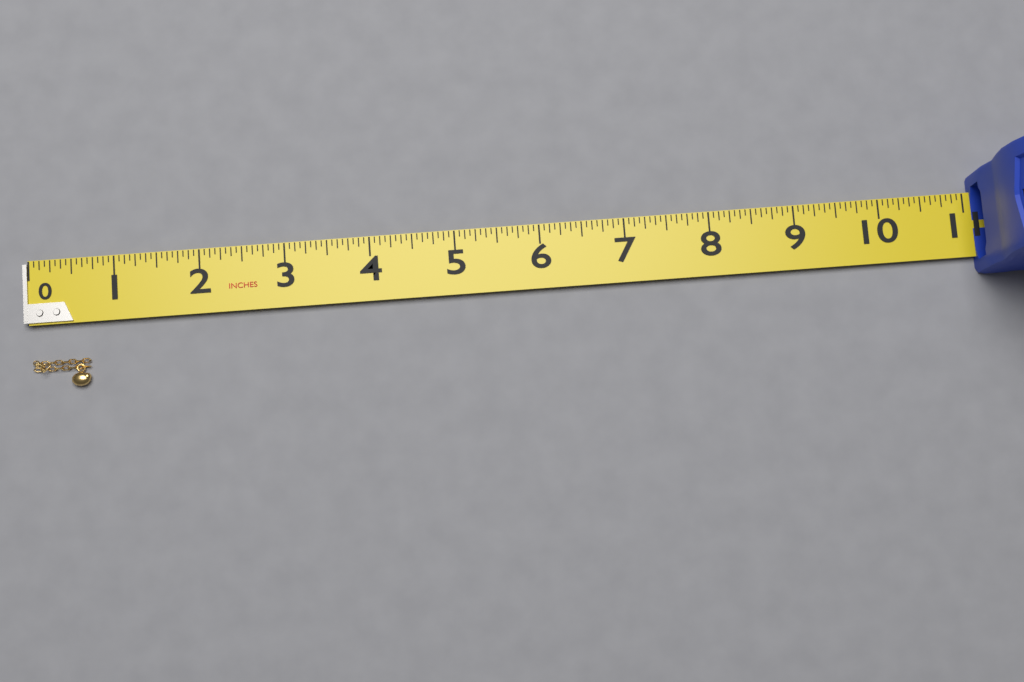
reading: 0.6875 in
